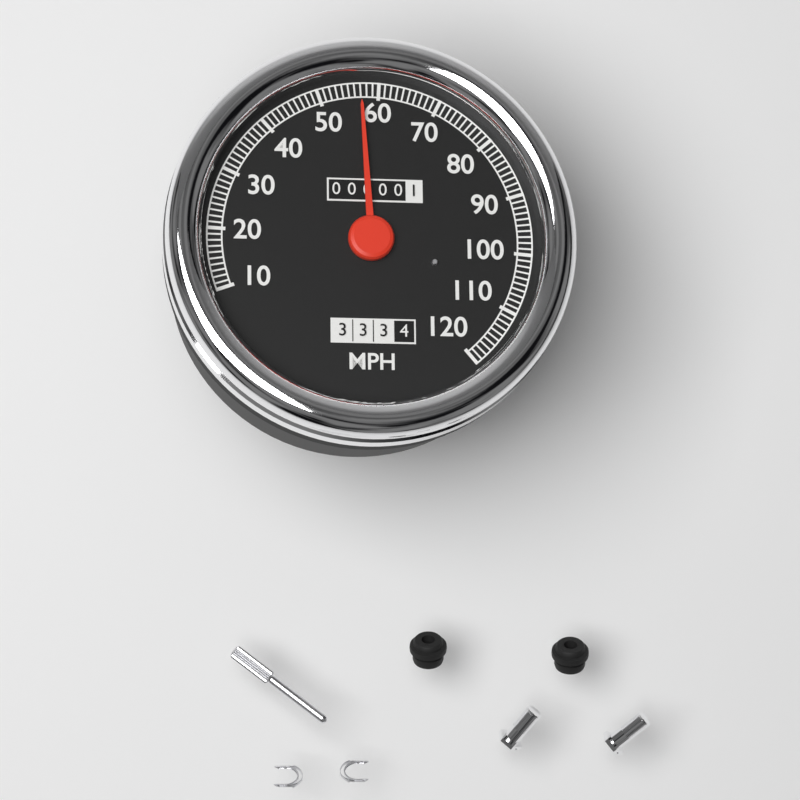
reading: 57 MPH
